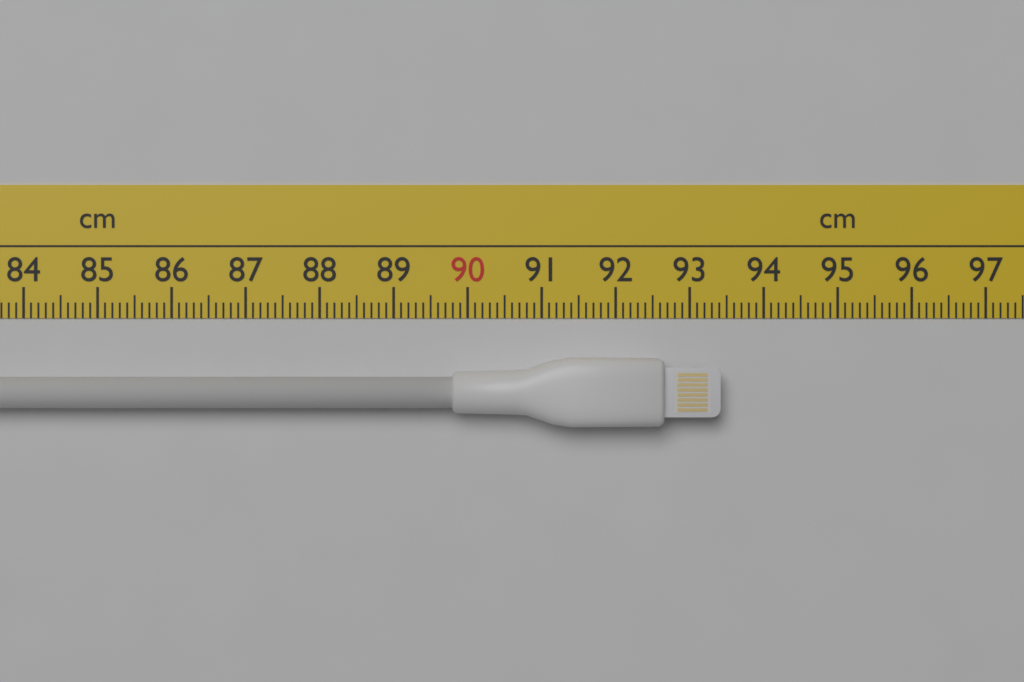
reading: 93.4 cm
